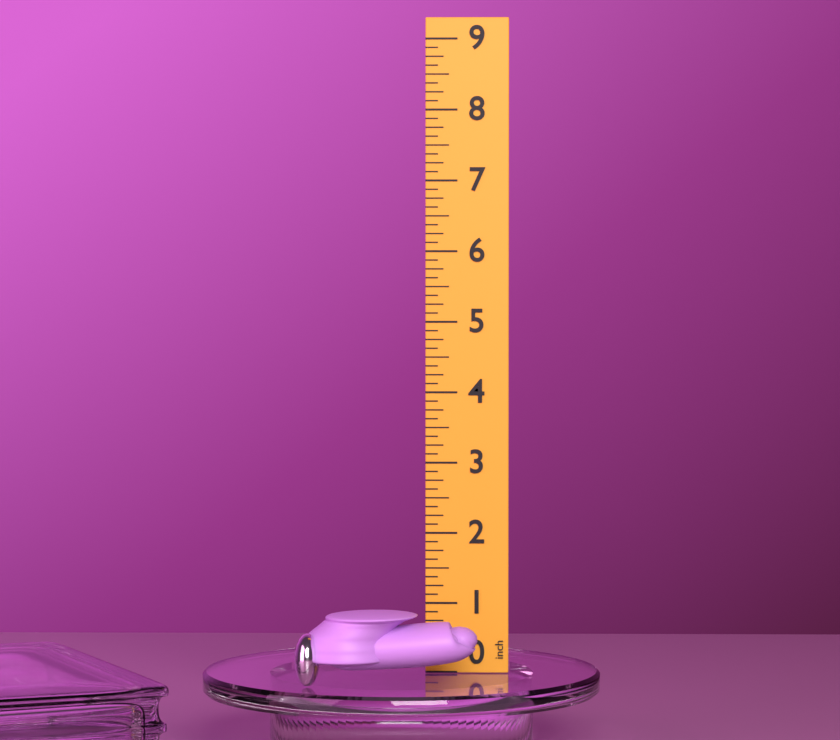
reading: 1.000 inch
